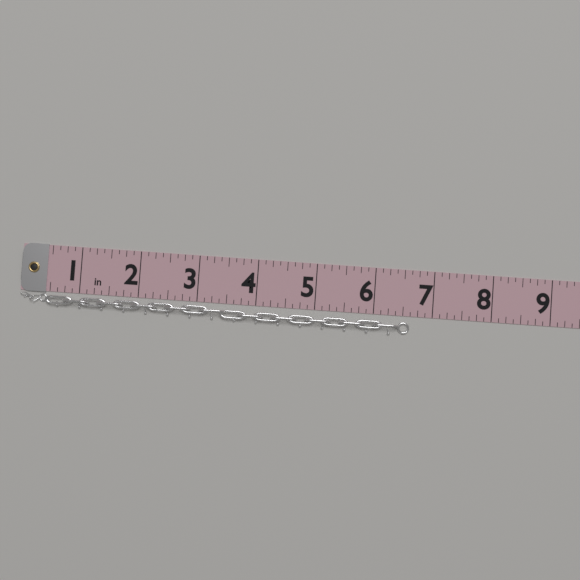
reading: 6.625 in
